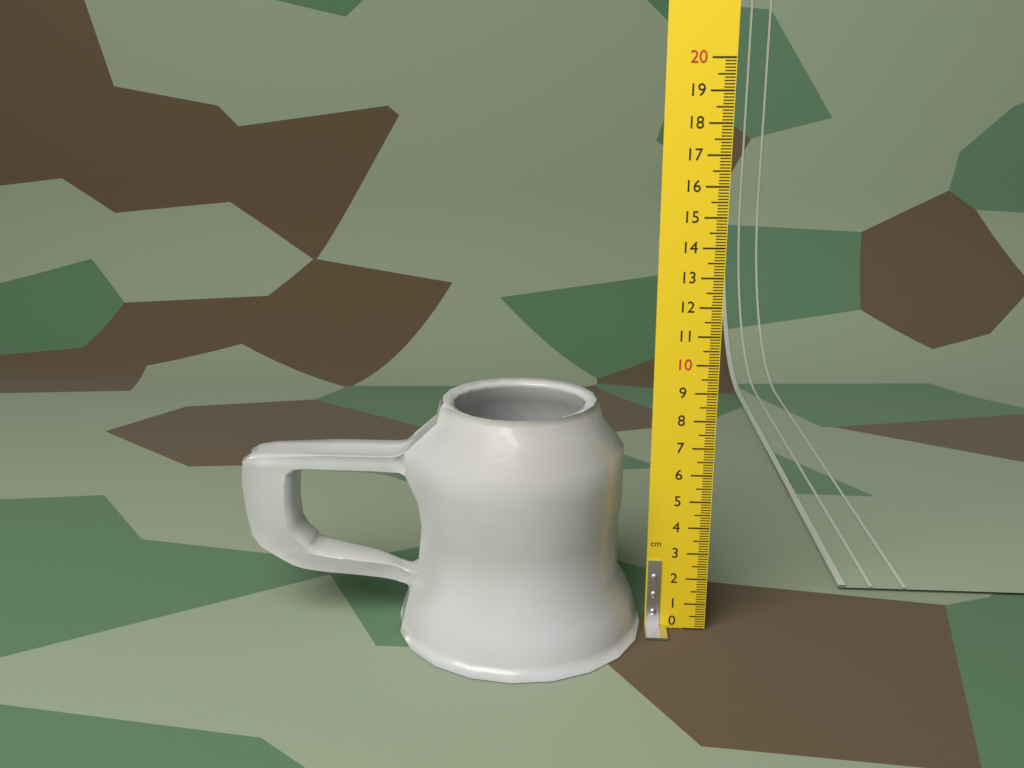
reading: 8.6 cm
